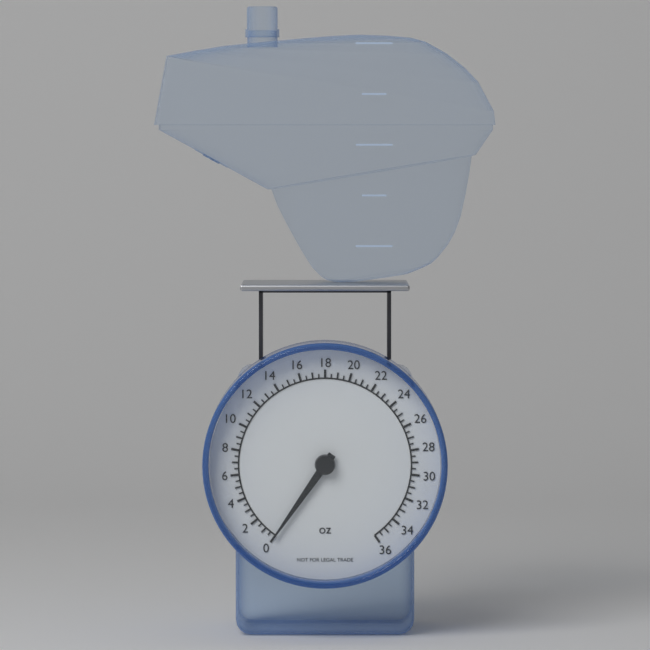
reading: 0.0 oz
